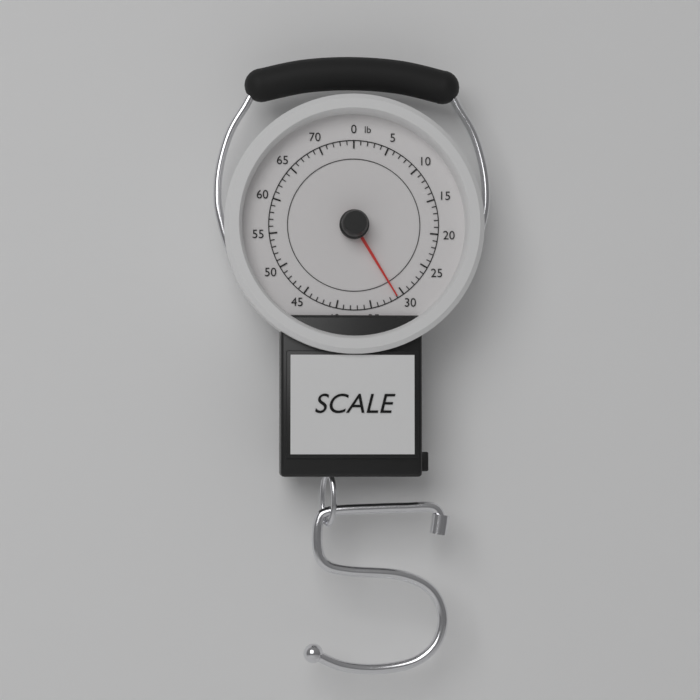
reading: 31 lb
